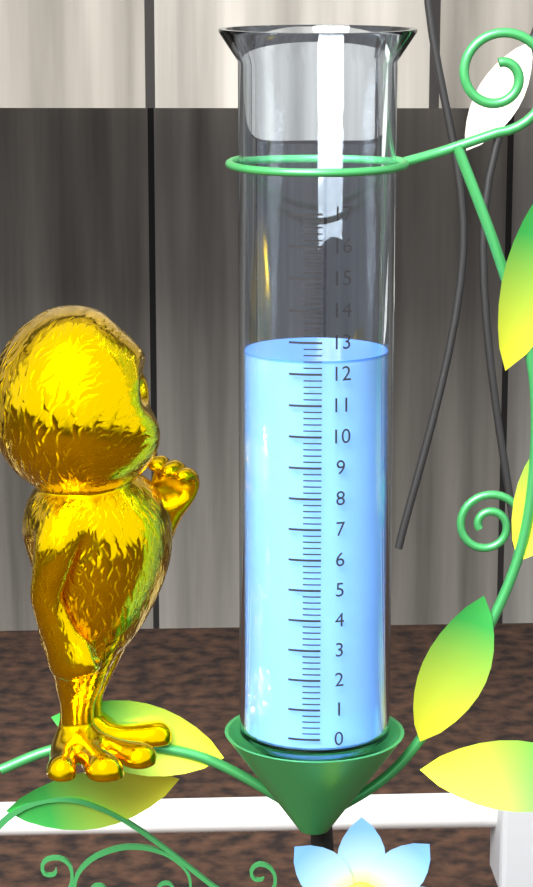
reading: 12.4 (no unit)
